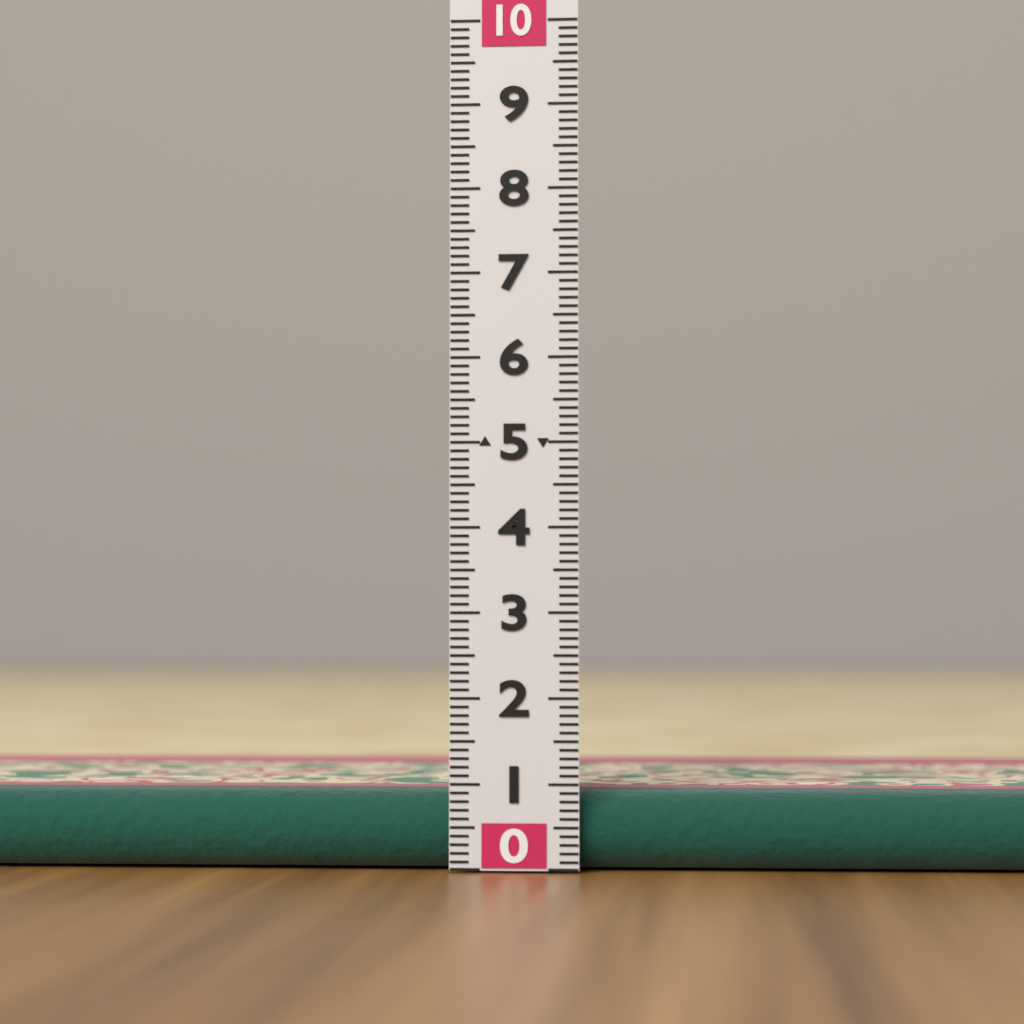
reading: 0.9 (no unit)
